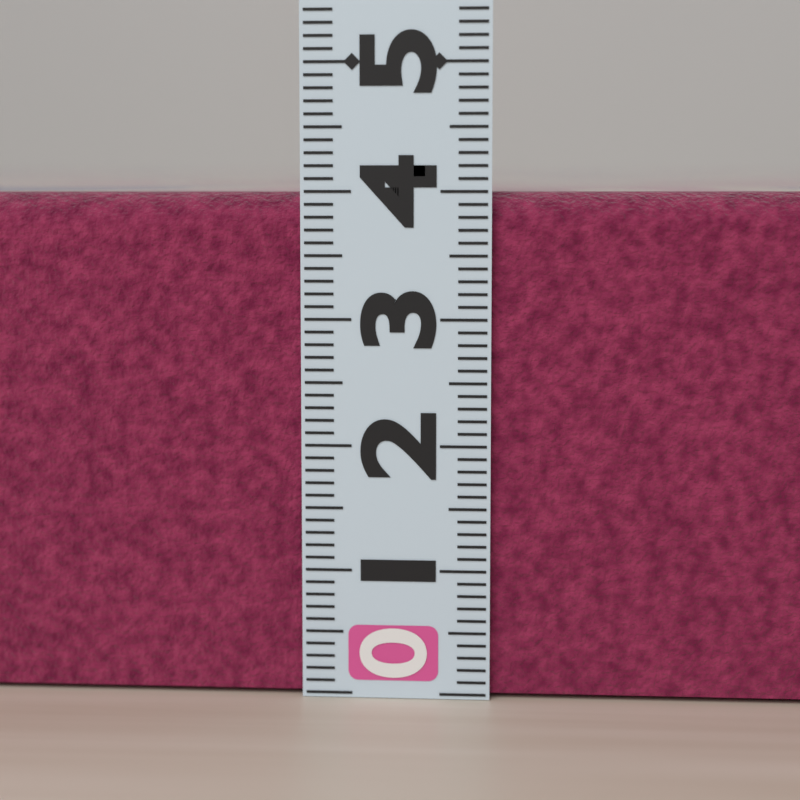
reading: 4.0 (no unit)
